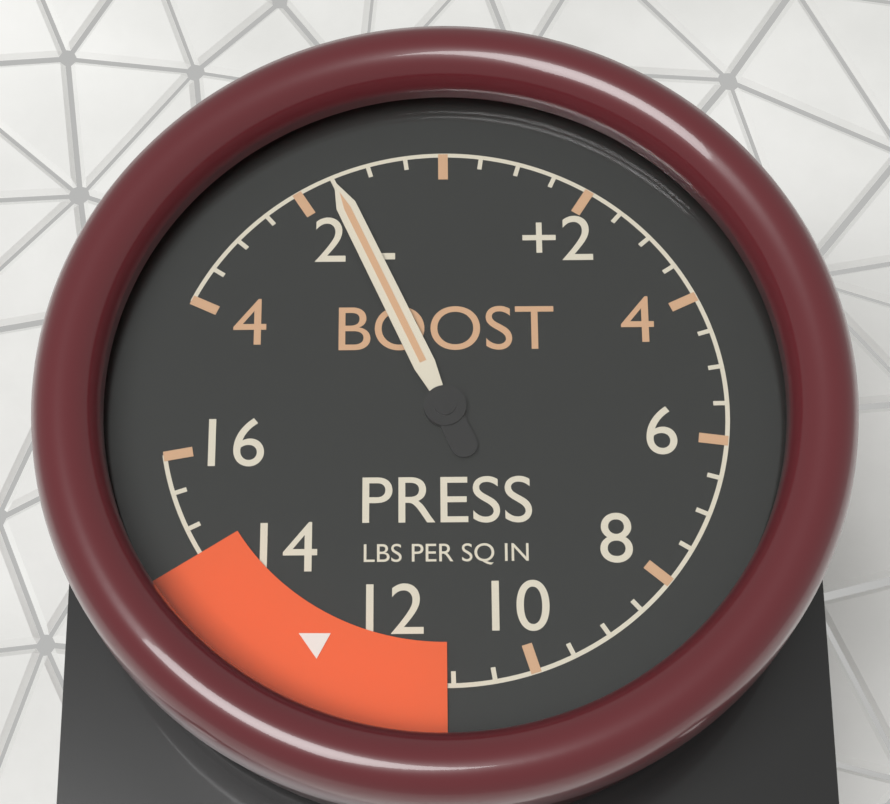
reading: -1.5 psi
